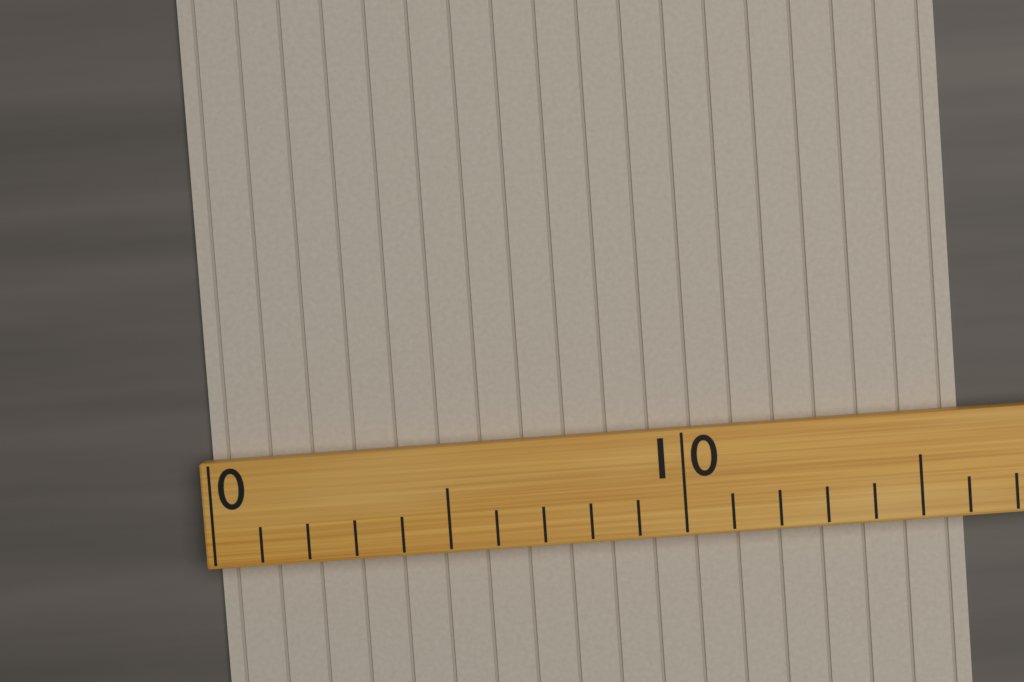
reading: 16 (no unit)
